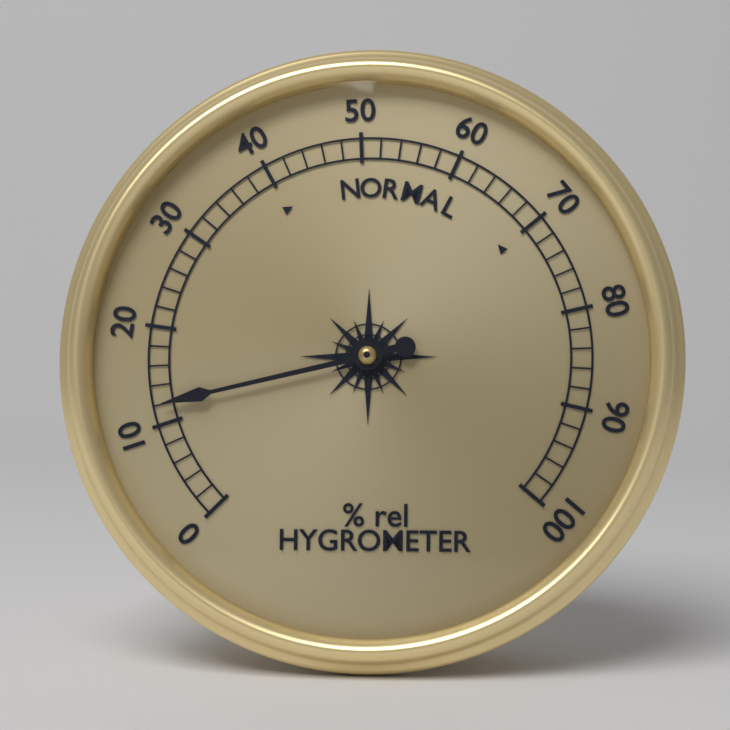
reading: 12 % rel
